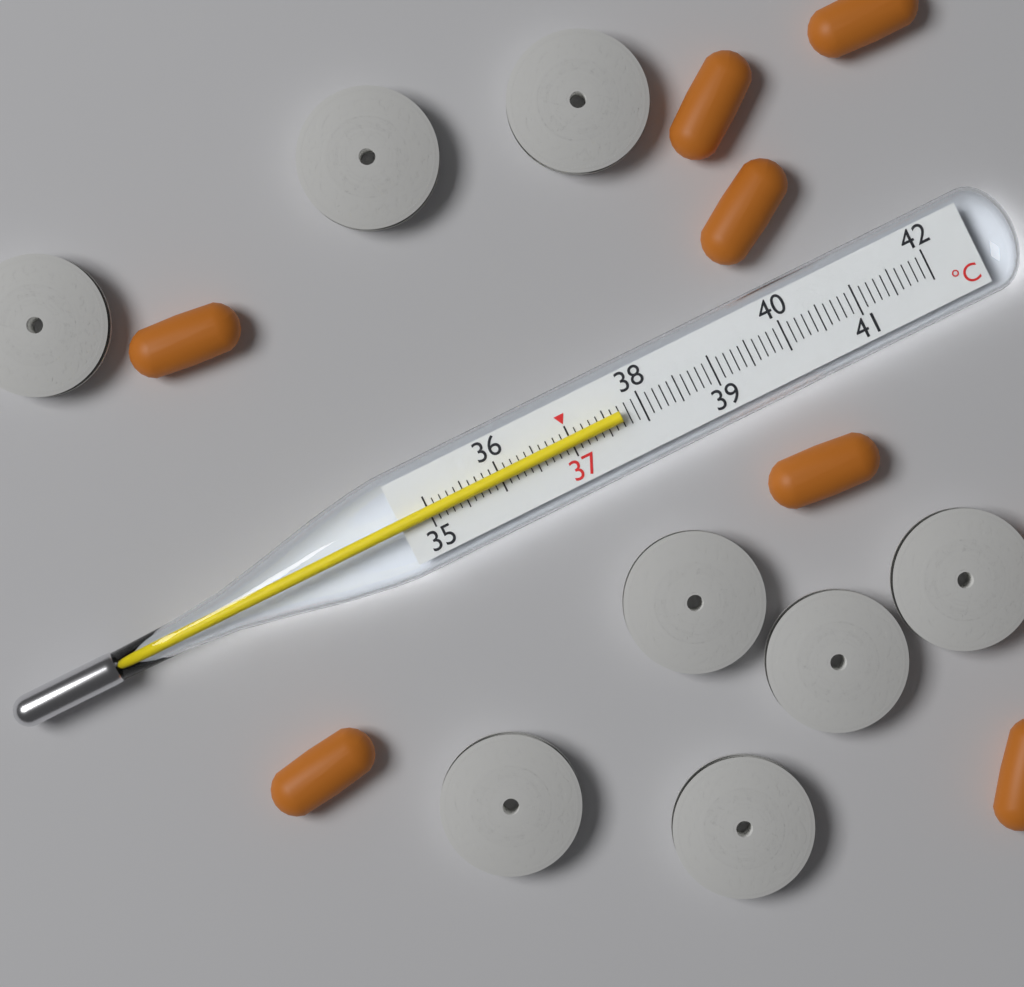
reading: 37.7 °C
